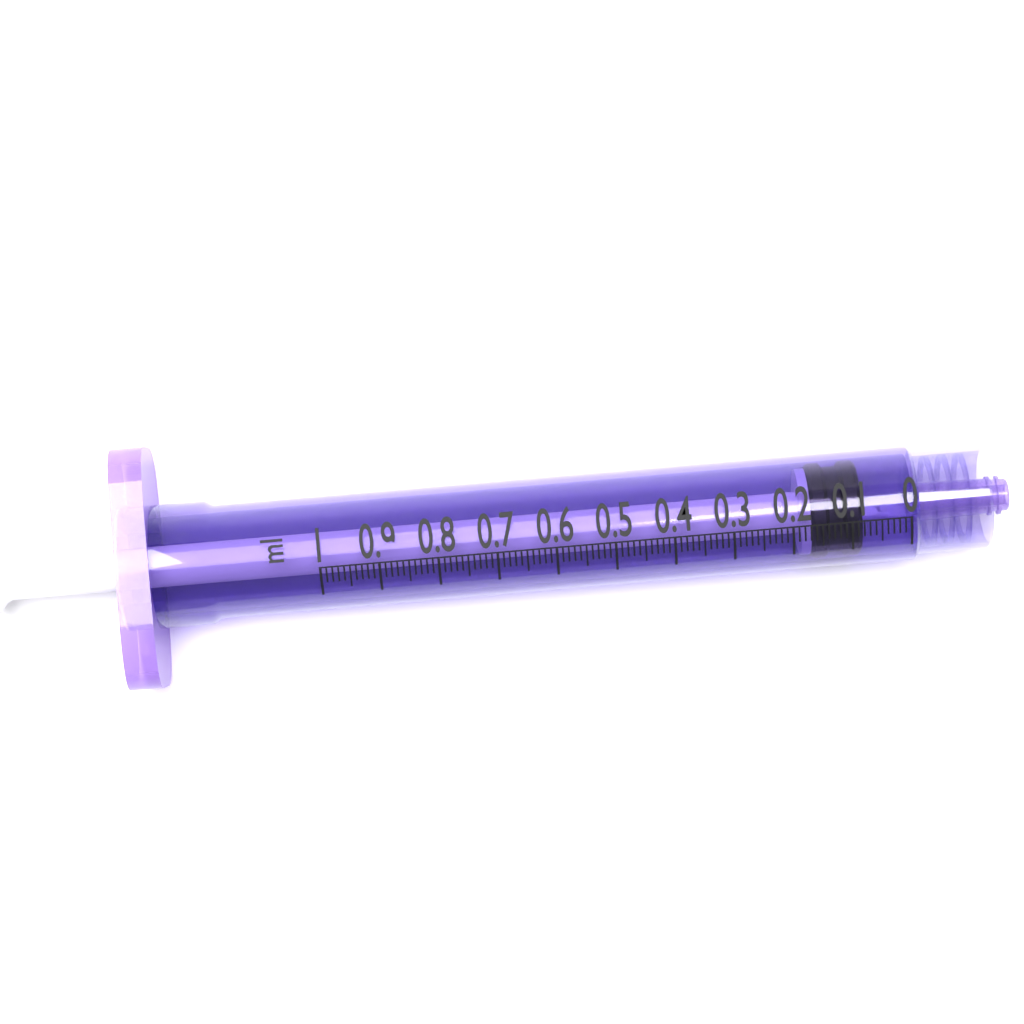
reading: 0.08 ml
